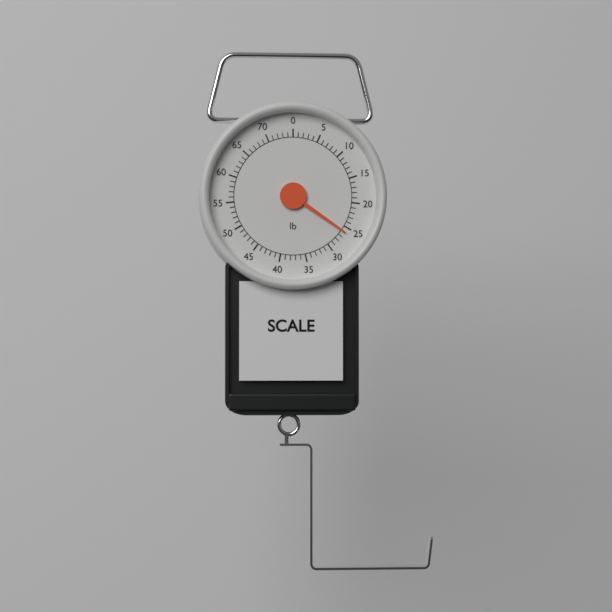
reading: 26 lb
